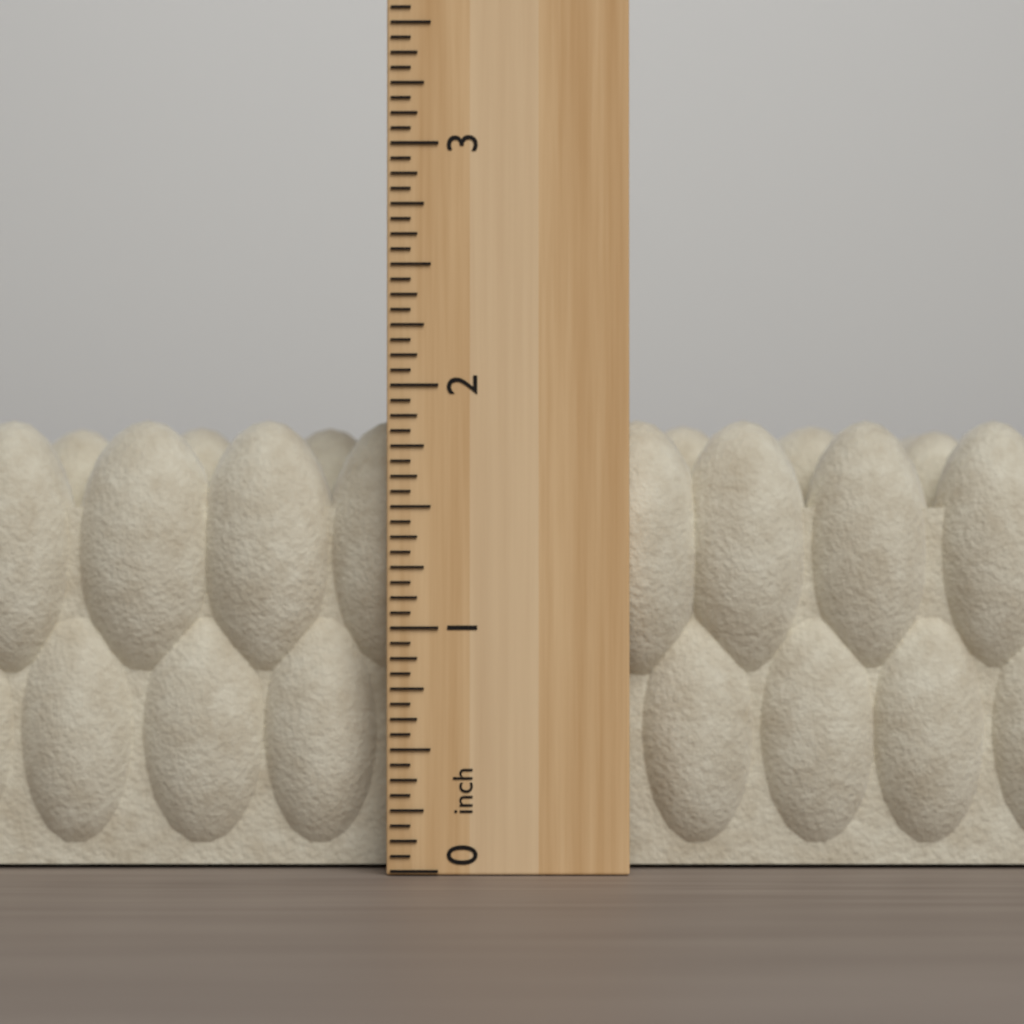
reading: 1.8750 inch
